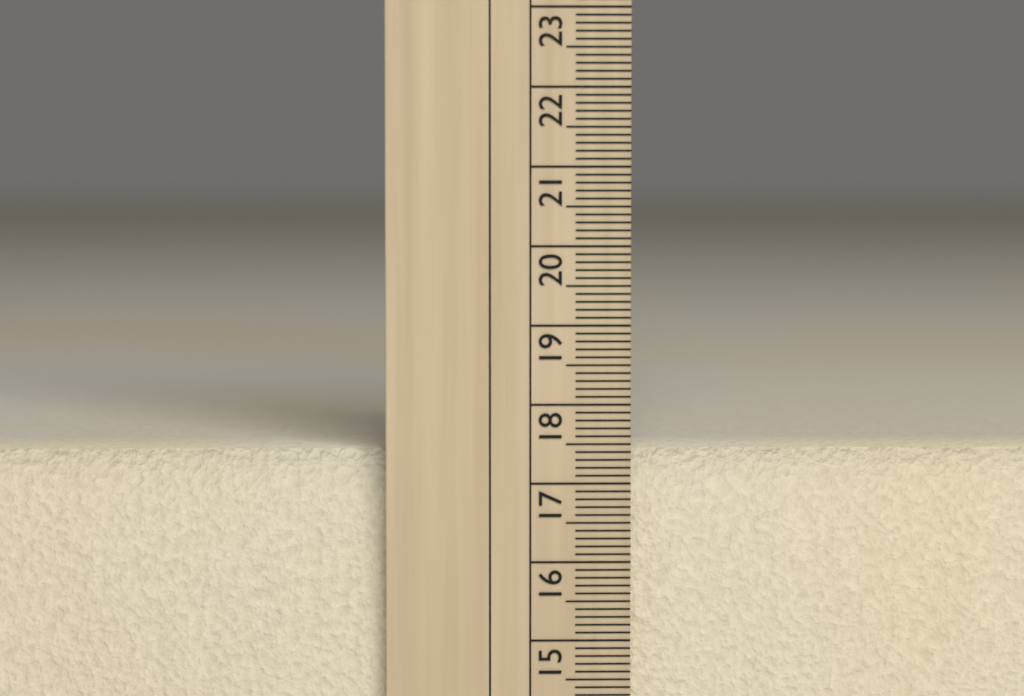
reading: 17.4 cm
